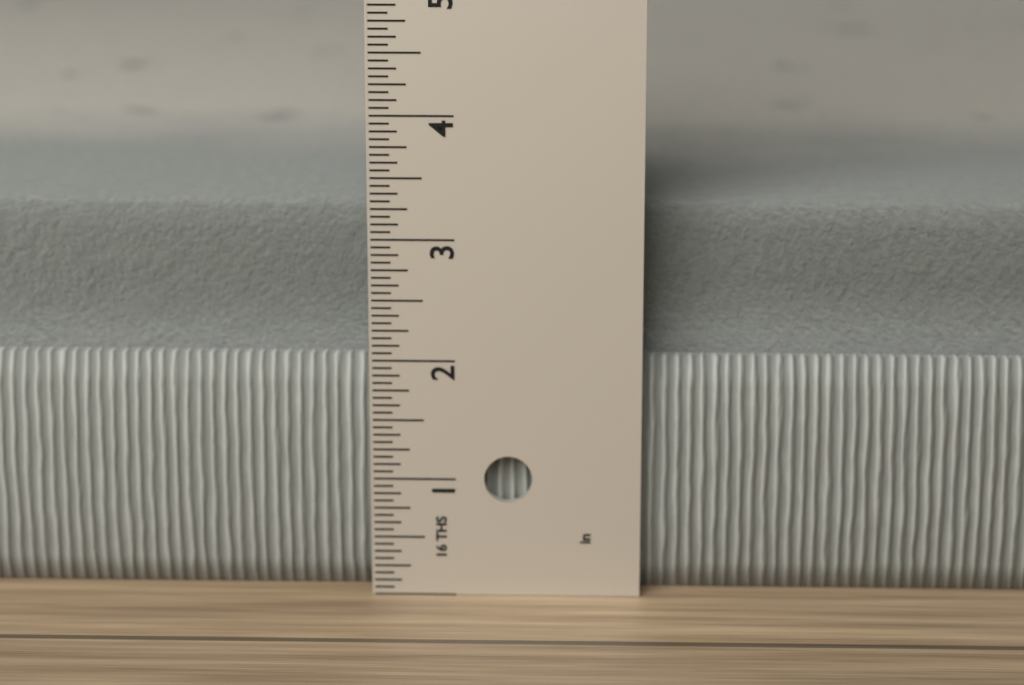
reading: 3.1875 in
